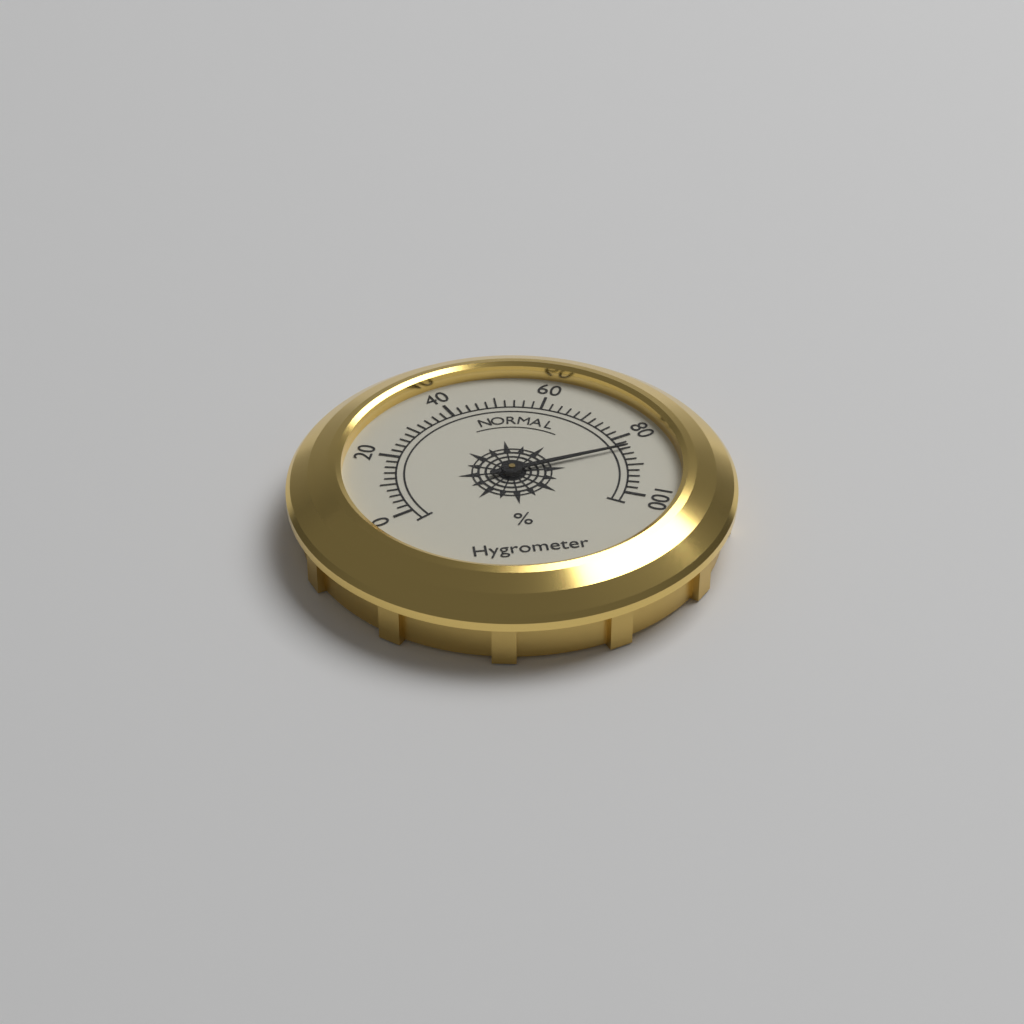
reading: 84 %
